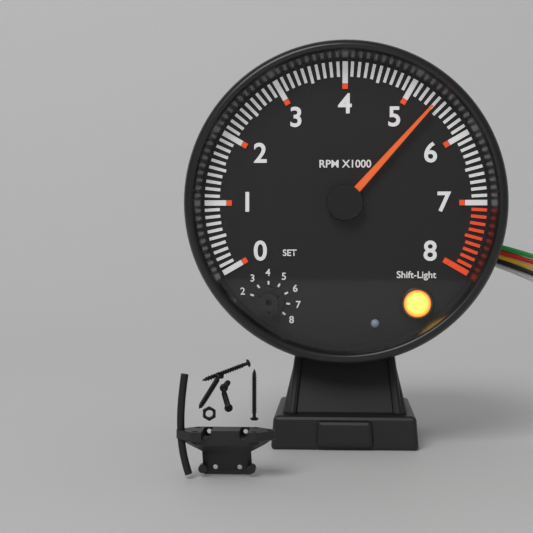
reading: 5400 RPM
